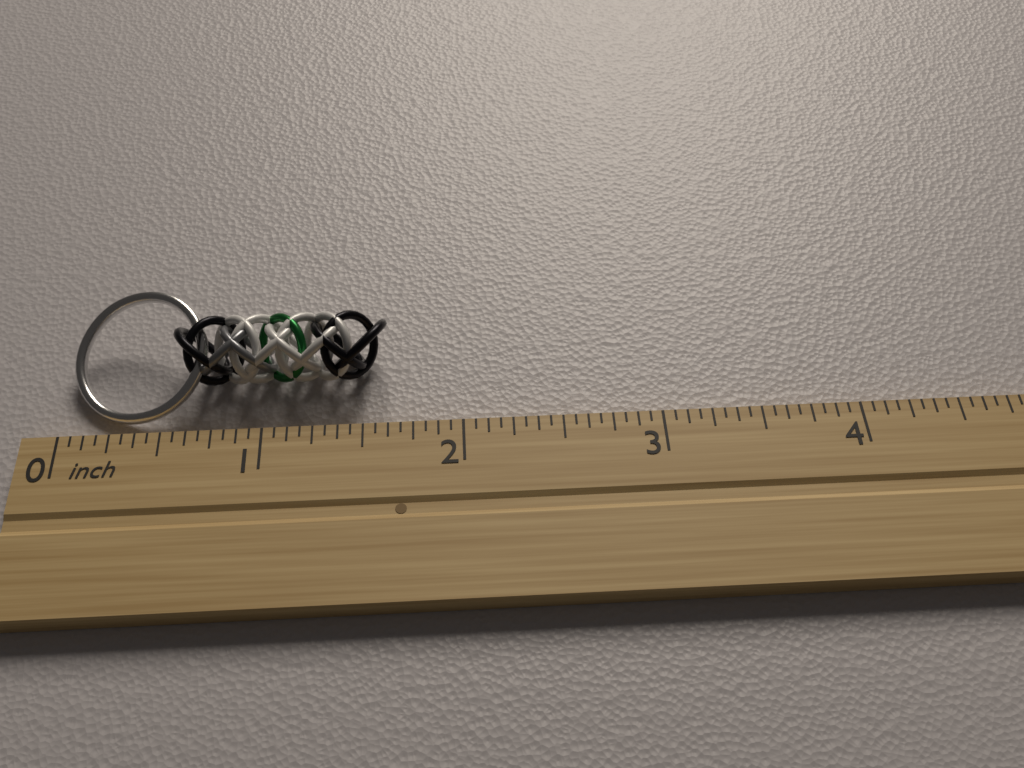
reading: 1.6250 inch
